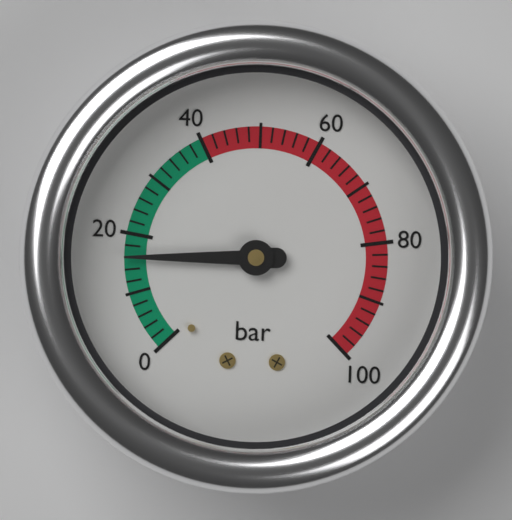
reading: 16 bar
